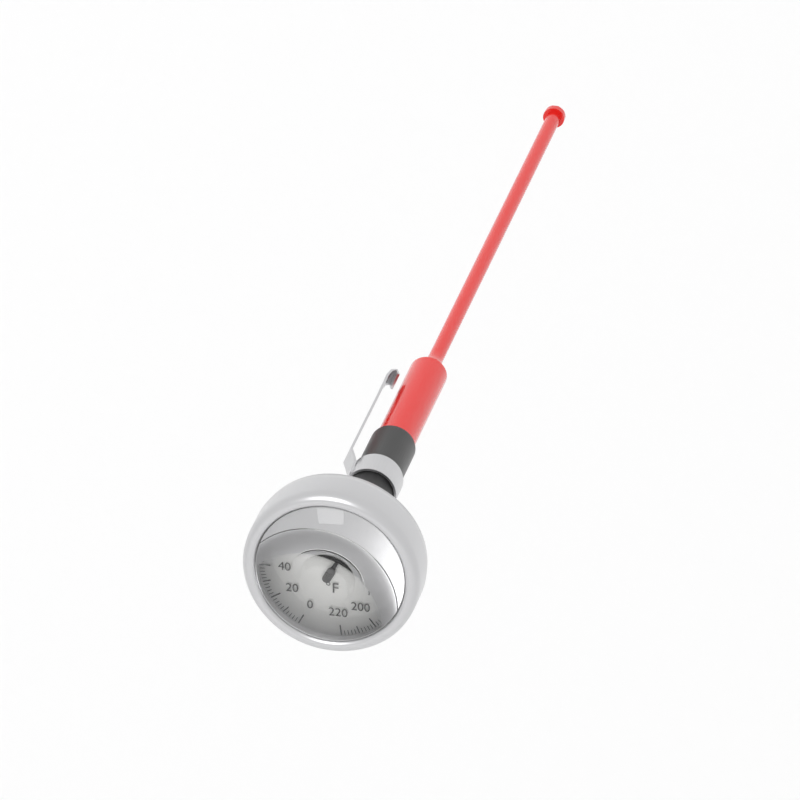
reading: 122 °F
